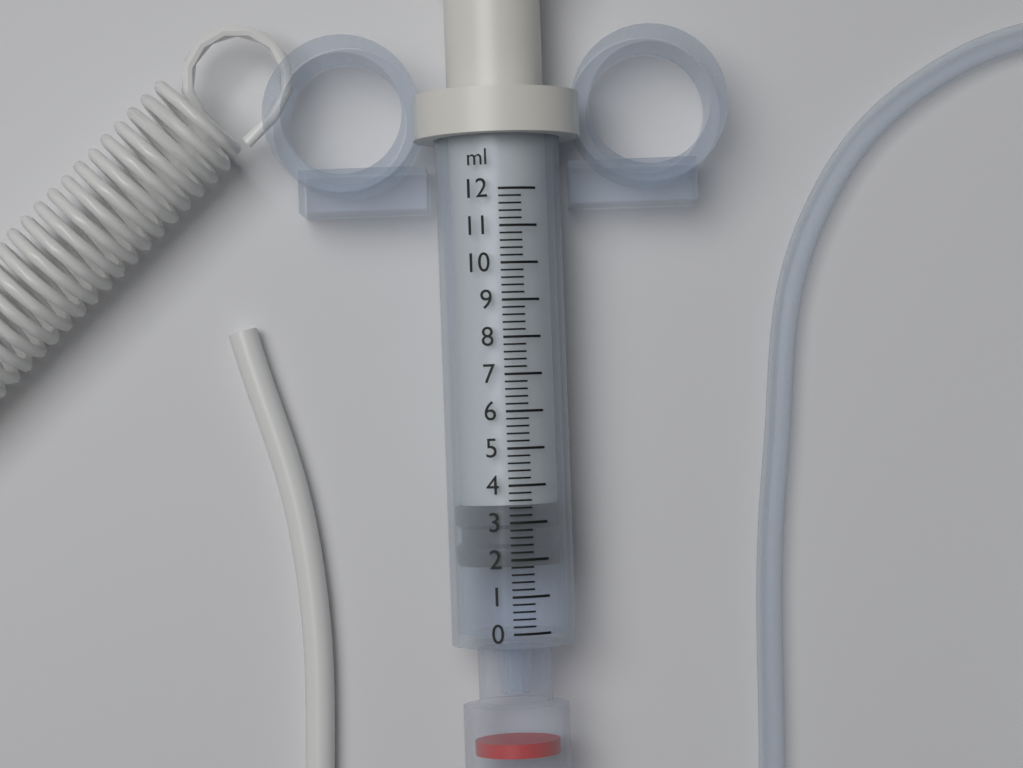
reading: 1.8 ml
